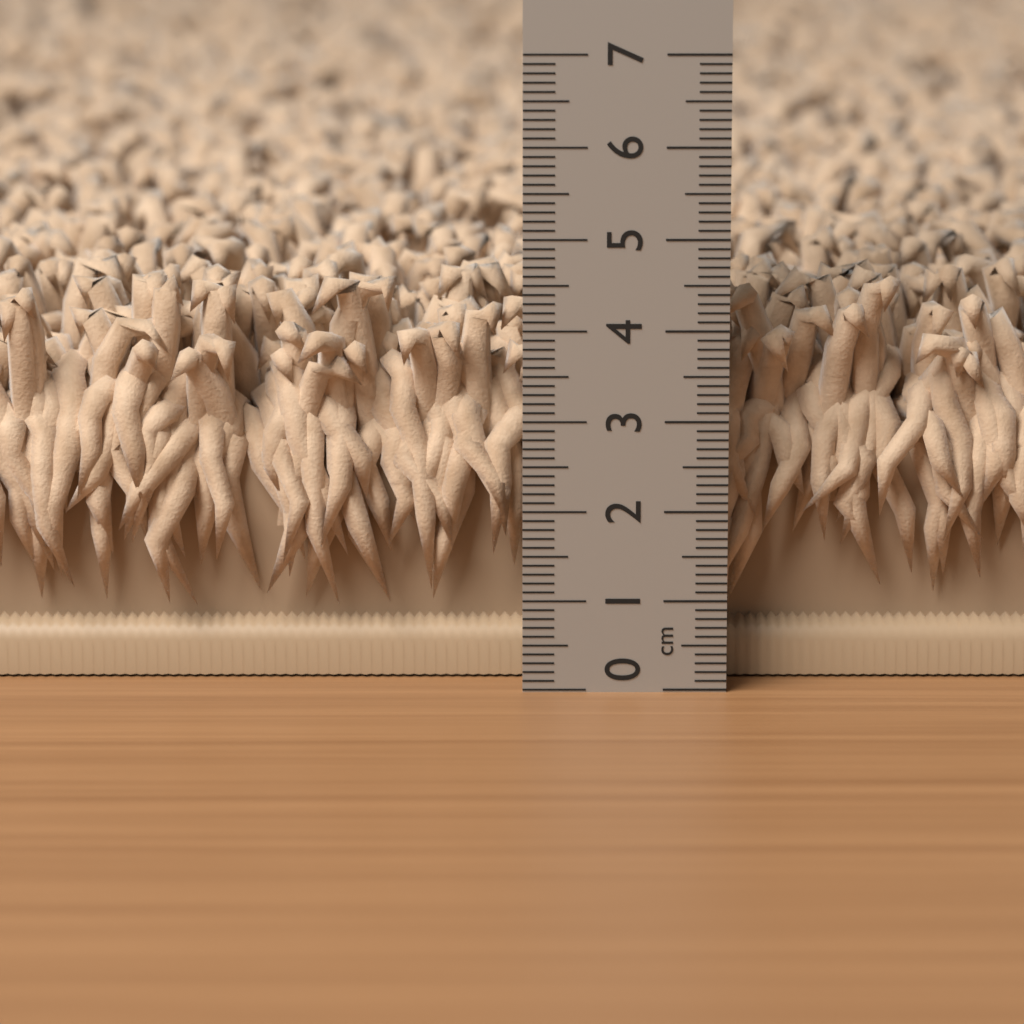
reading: 4.5 cm
